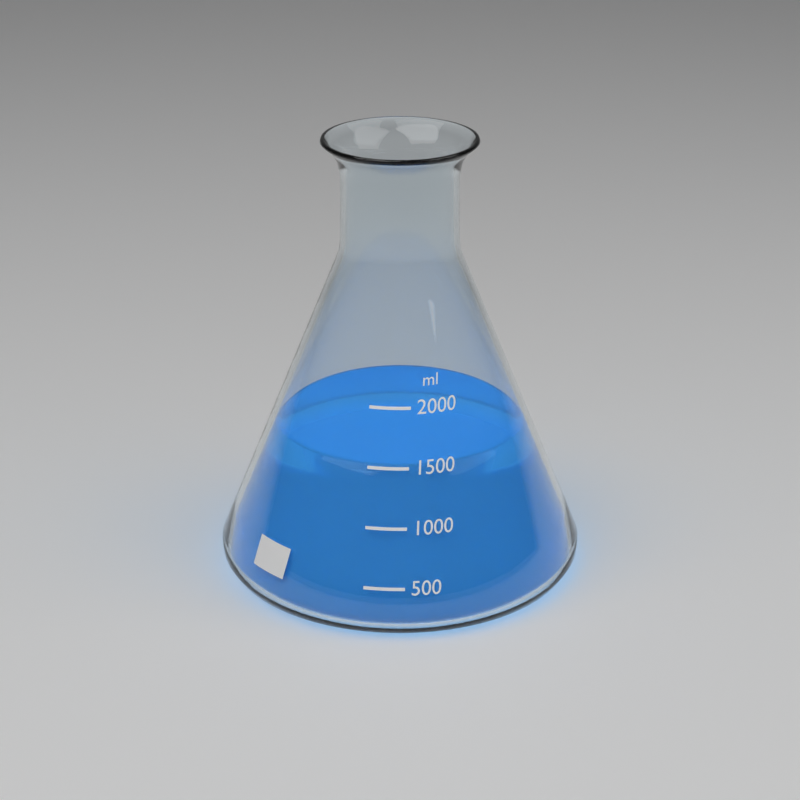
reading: 1500 ml
